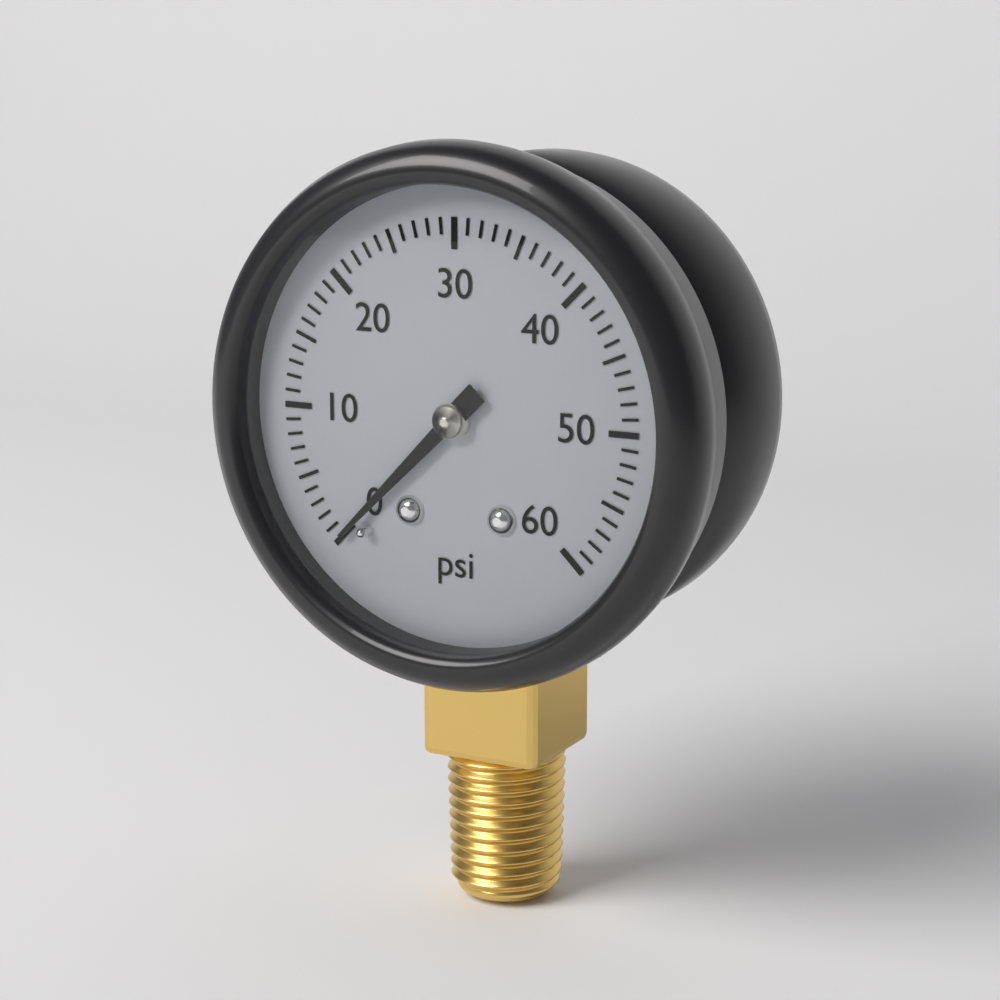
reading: 0 psi
